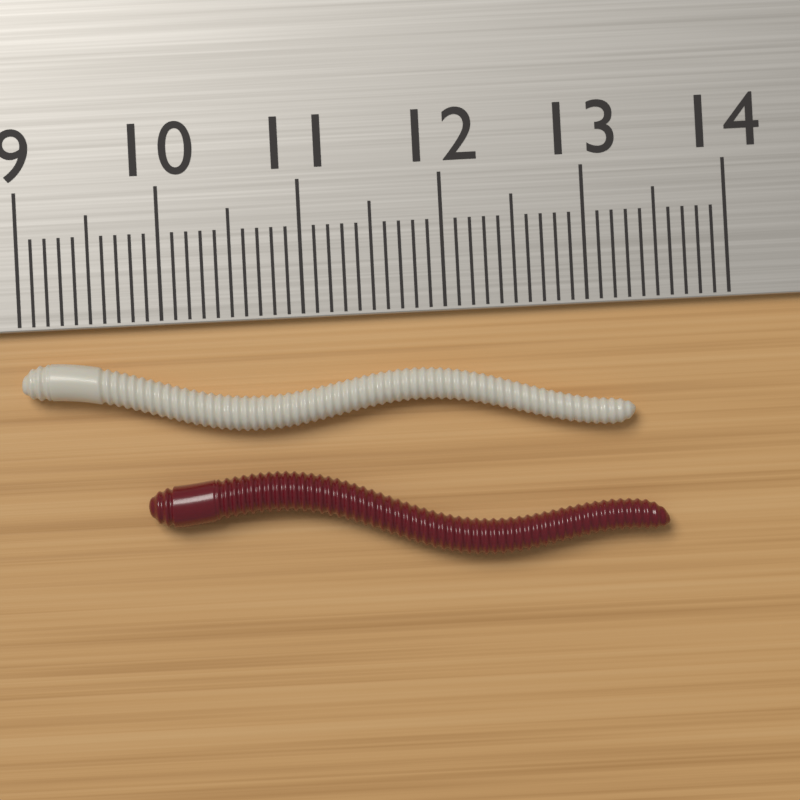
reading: 13.3 cm
